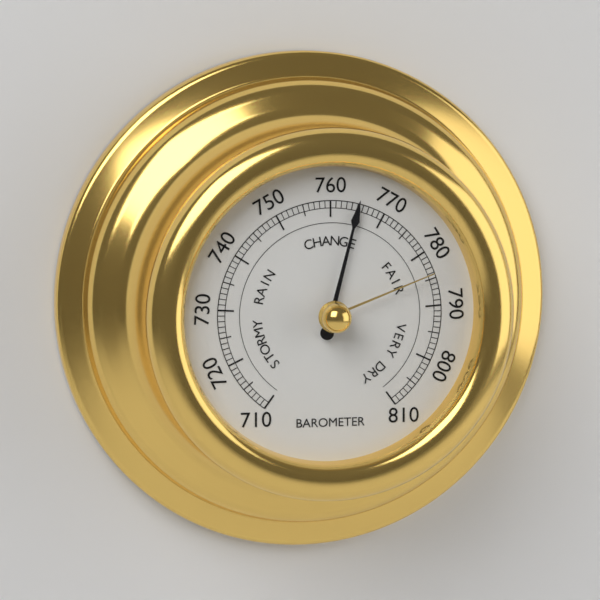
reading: 765 (no unit)
